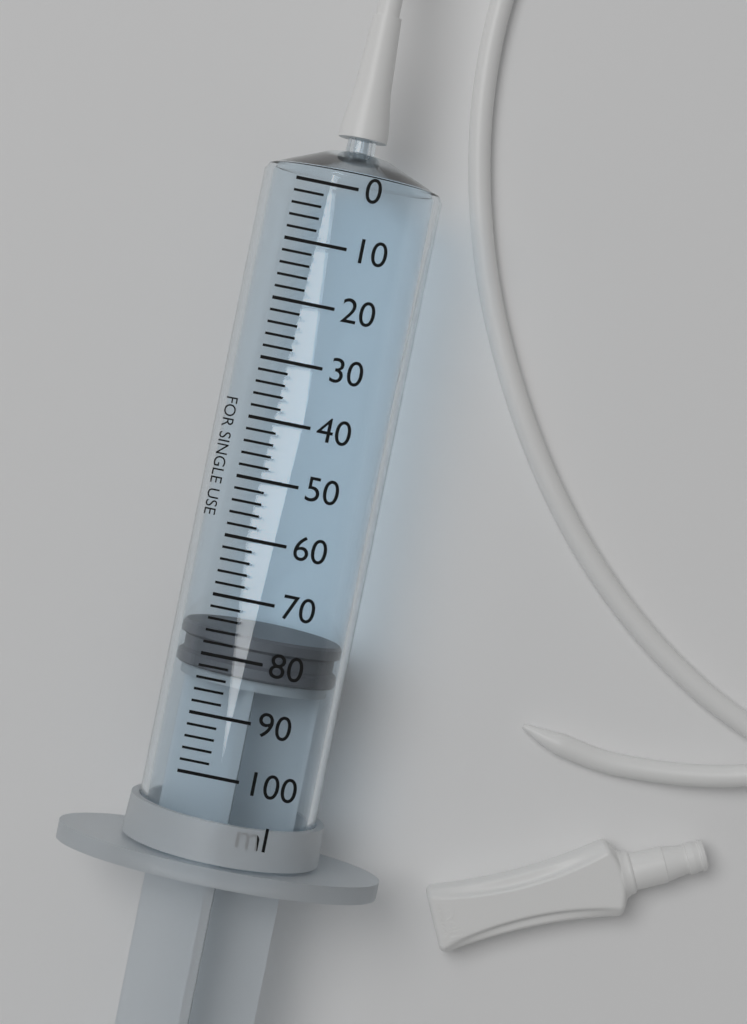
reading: 76 ml
